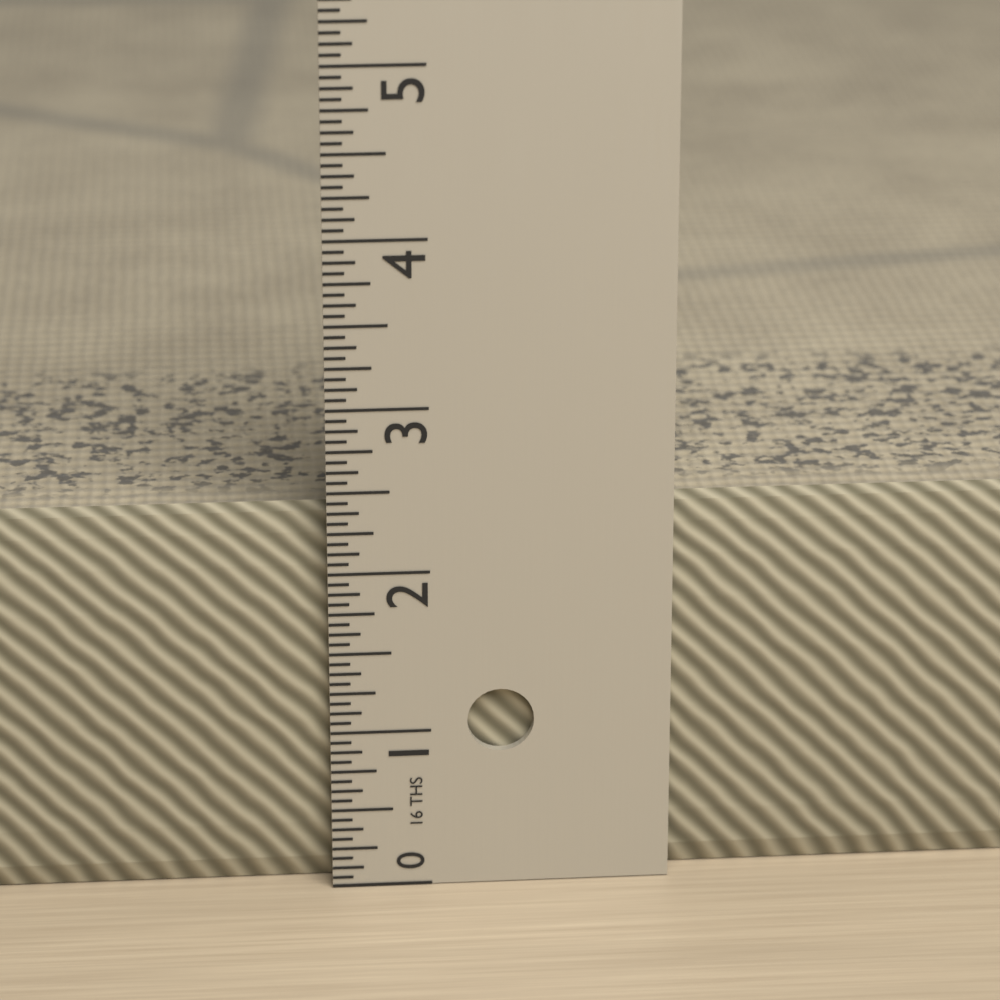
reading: 2.3750 in
